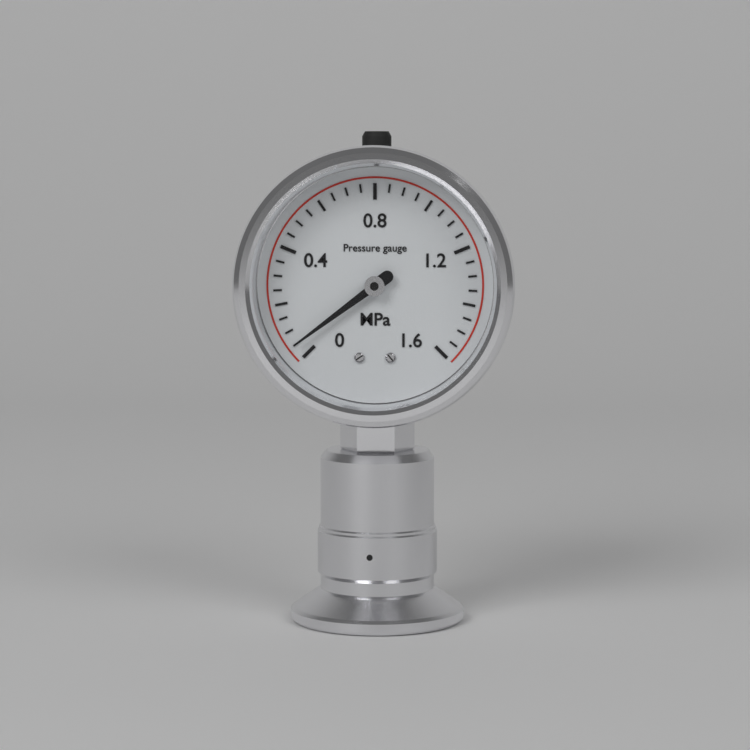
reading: 0.05 MPa
